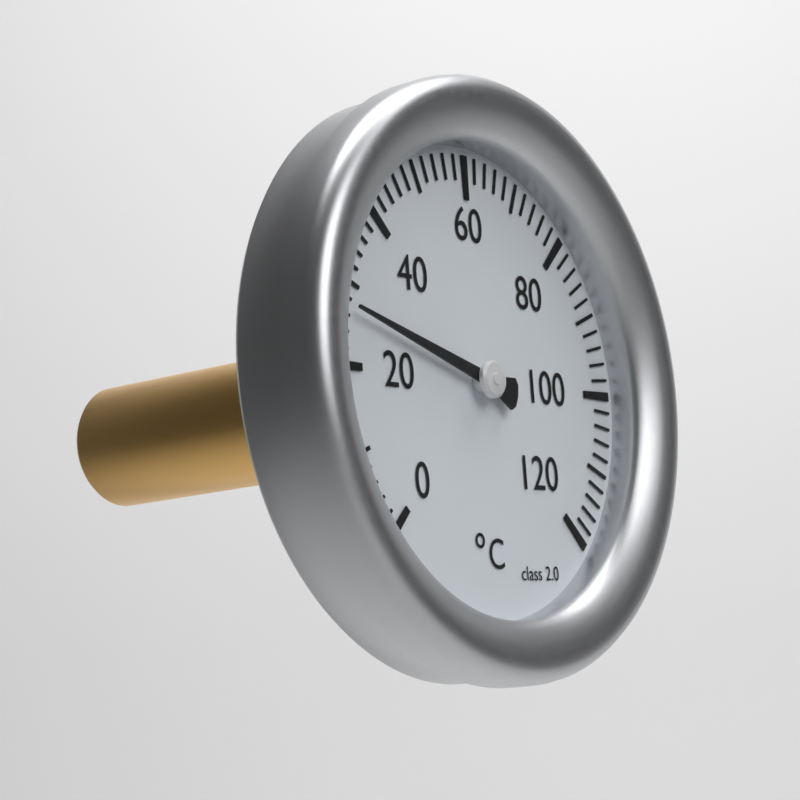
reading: 27 °C
